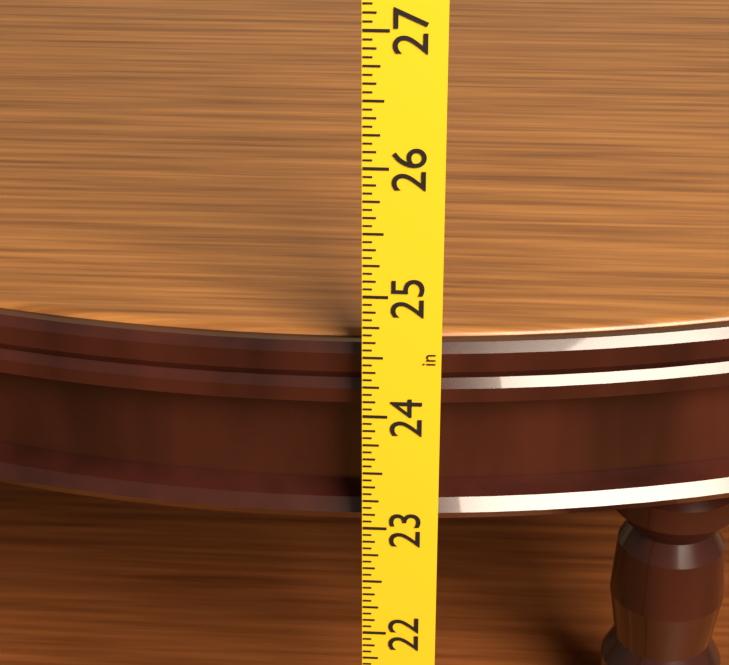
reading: 24.5000 in
